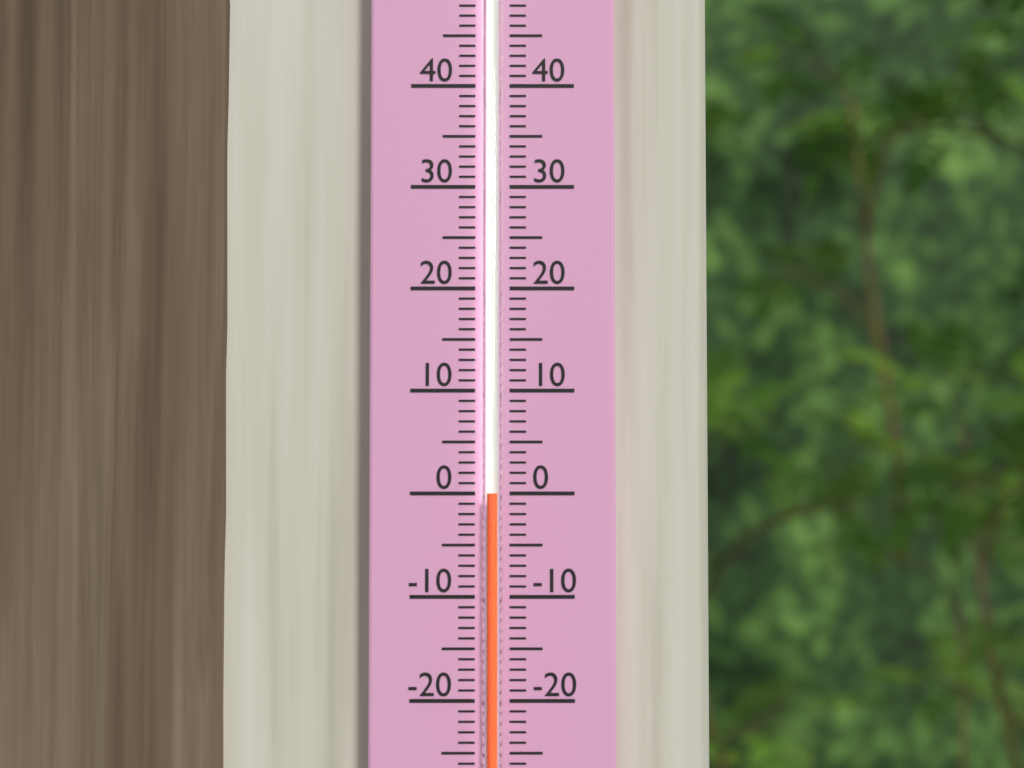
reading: 0 (no unit)
